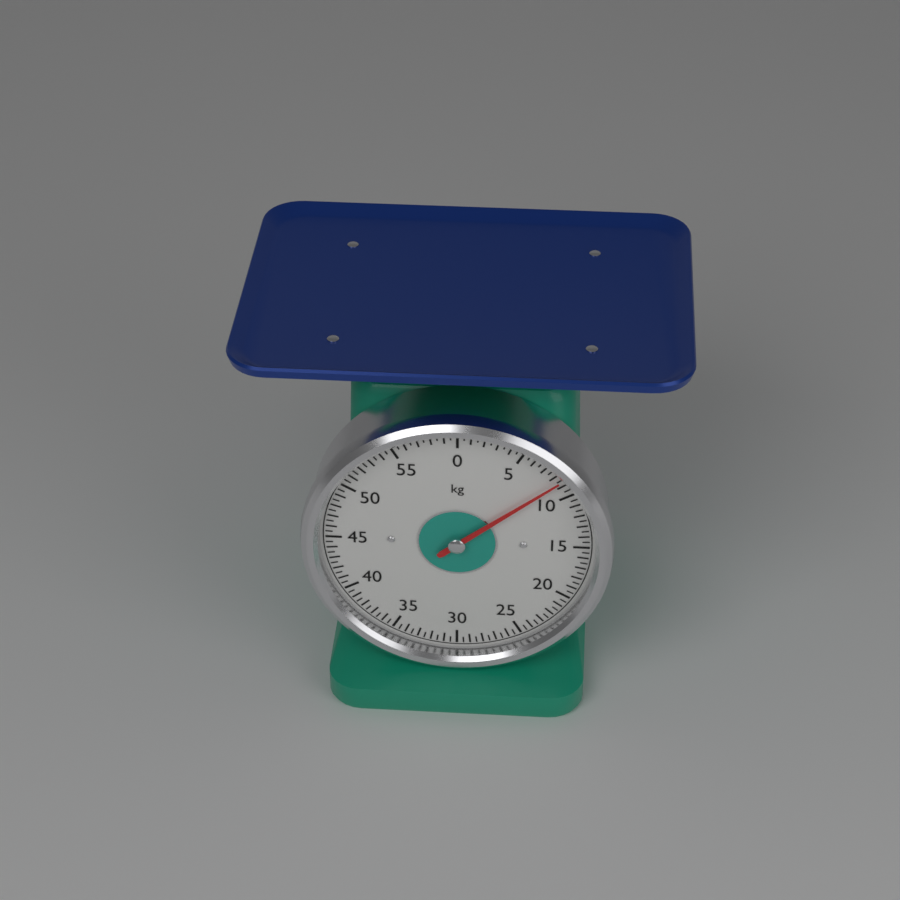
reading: 8.5 kg
